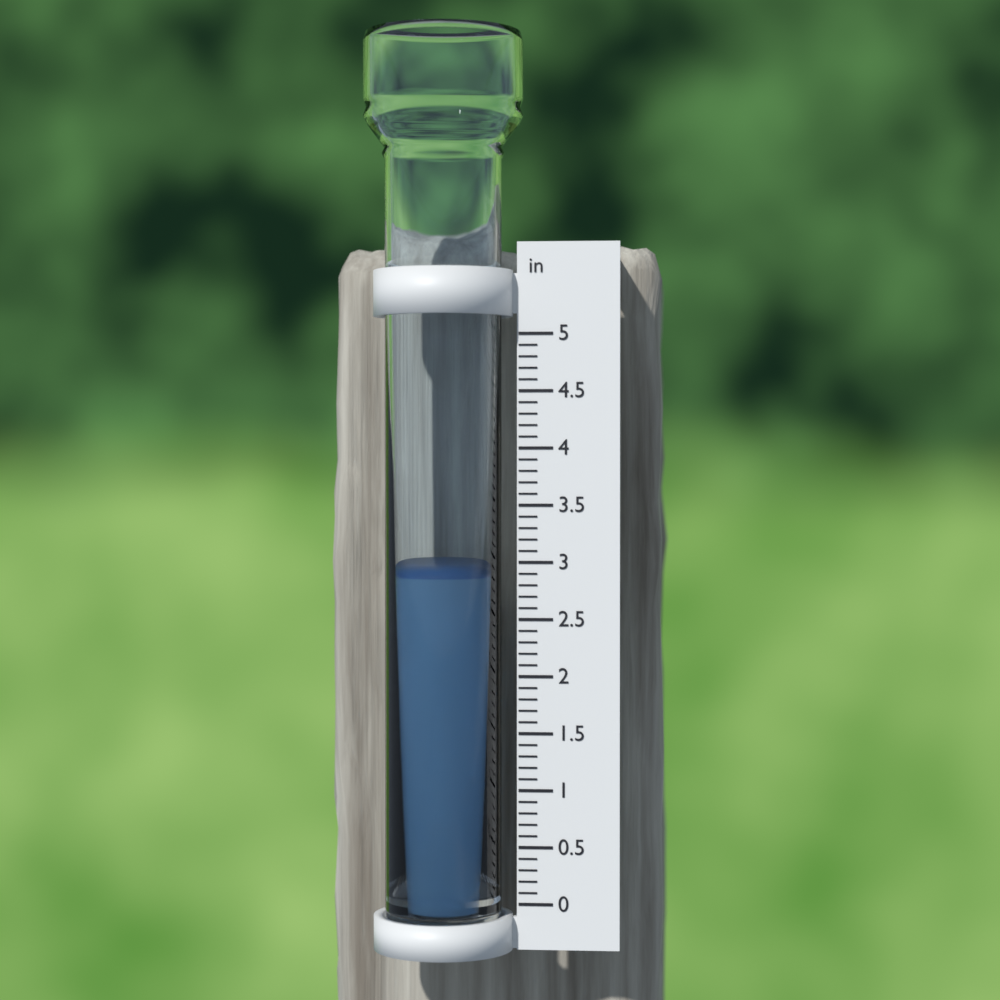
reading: 2.9 in
